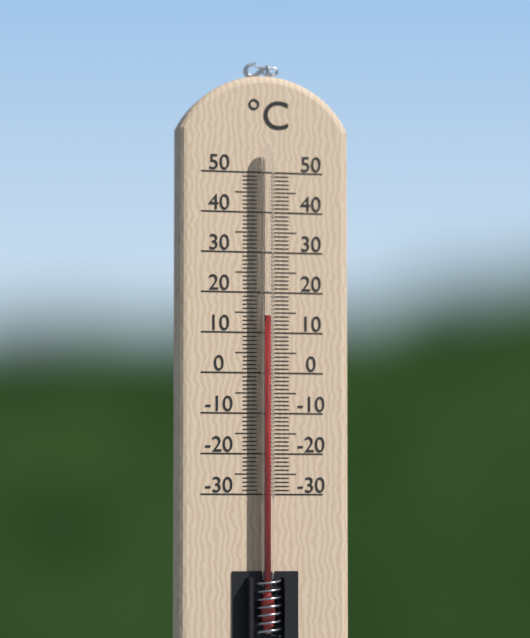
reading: 14 °C
